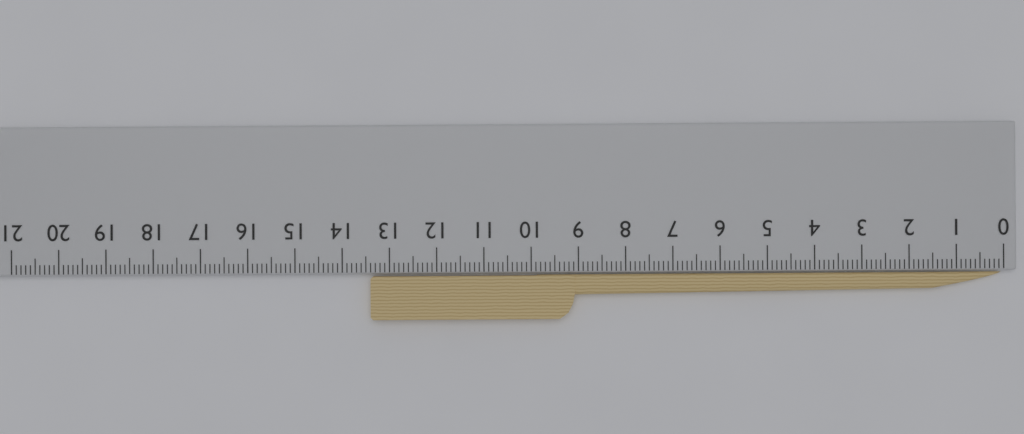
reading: 13.4 cm
